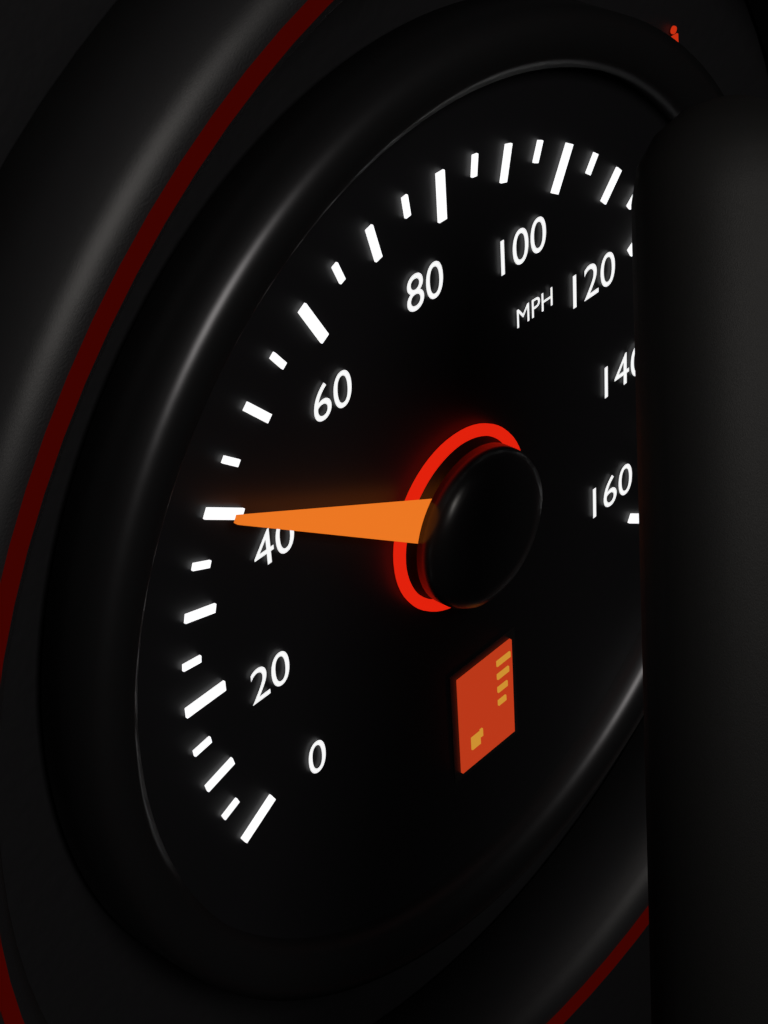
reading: 40 mph
